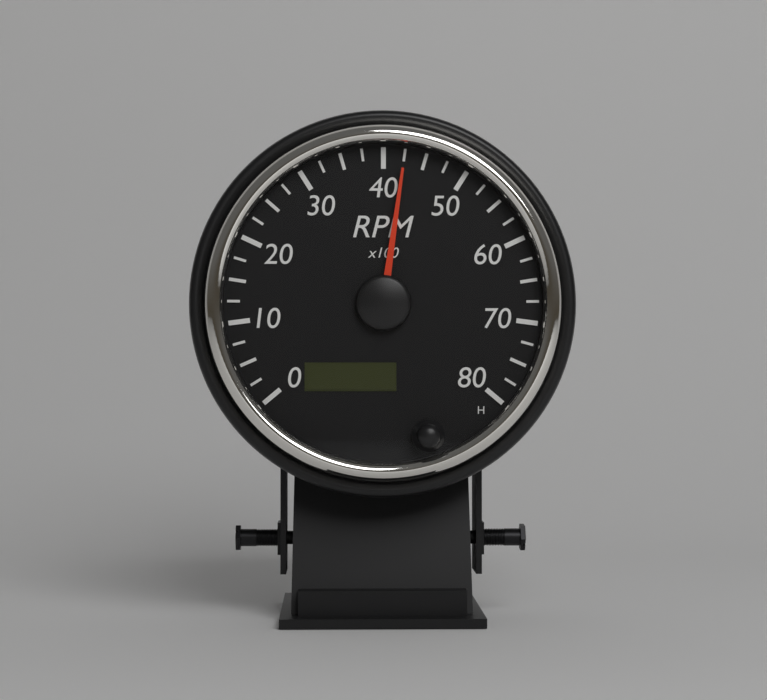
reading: 4250 RPM
